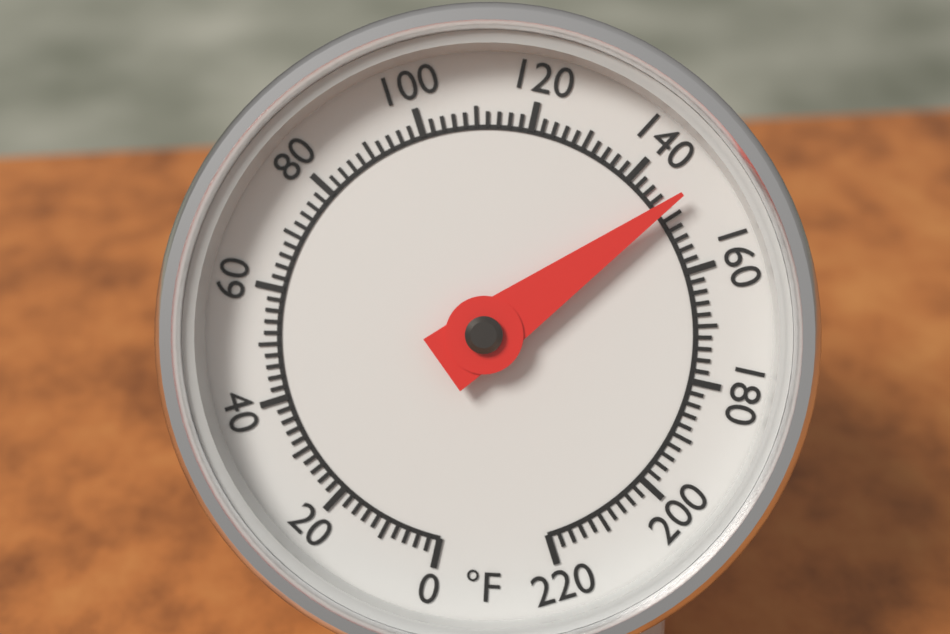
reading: 148 °F
